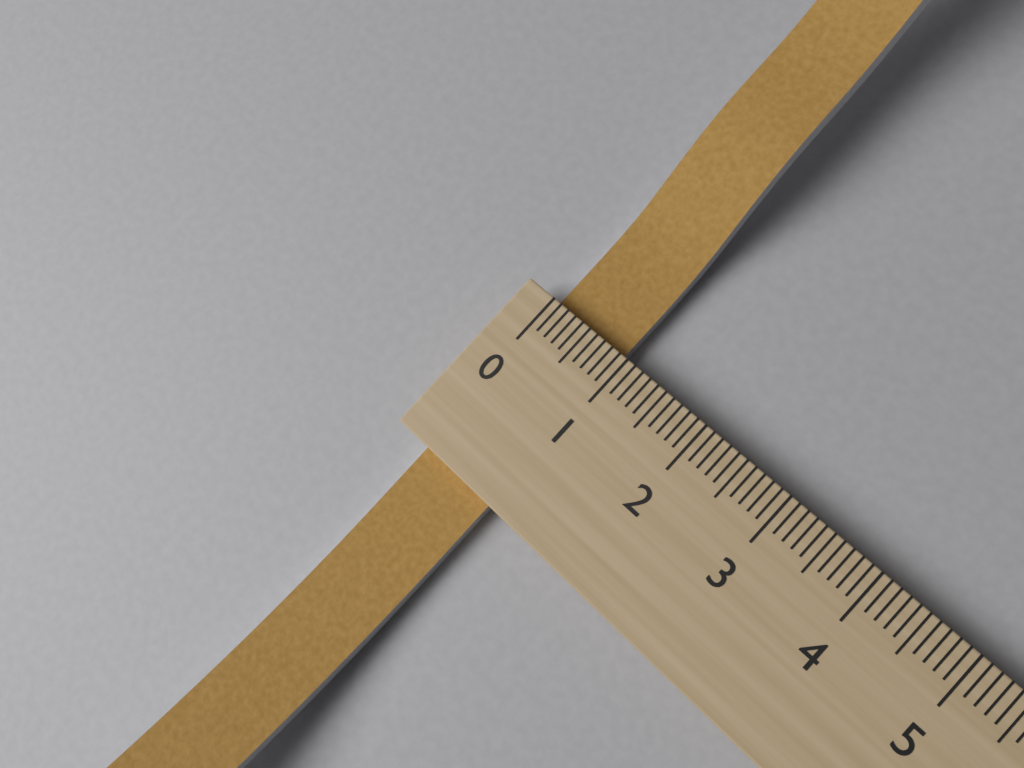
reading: 0.9 (no unit)
